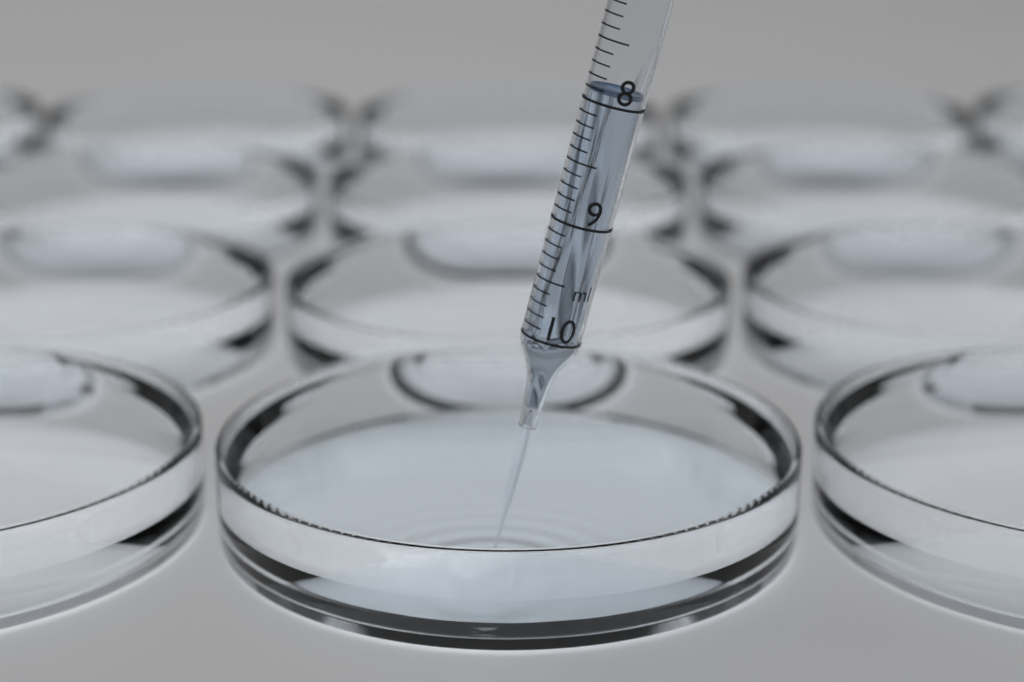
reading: 7.9 ml
